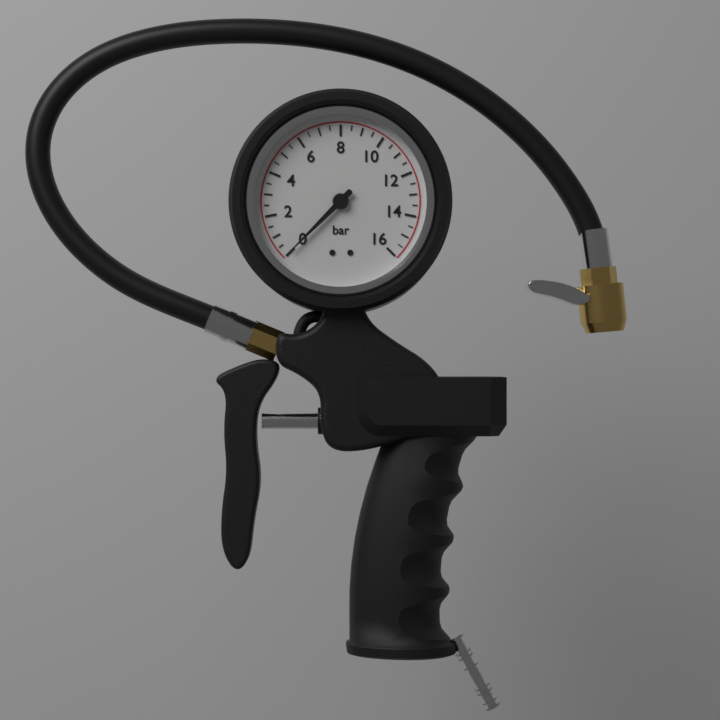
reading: 0.0 bar
